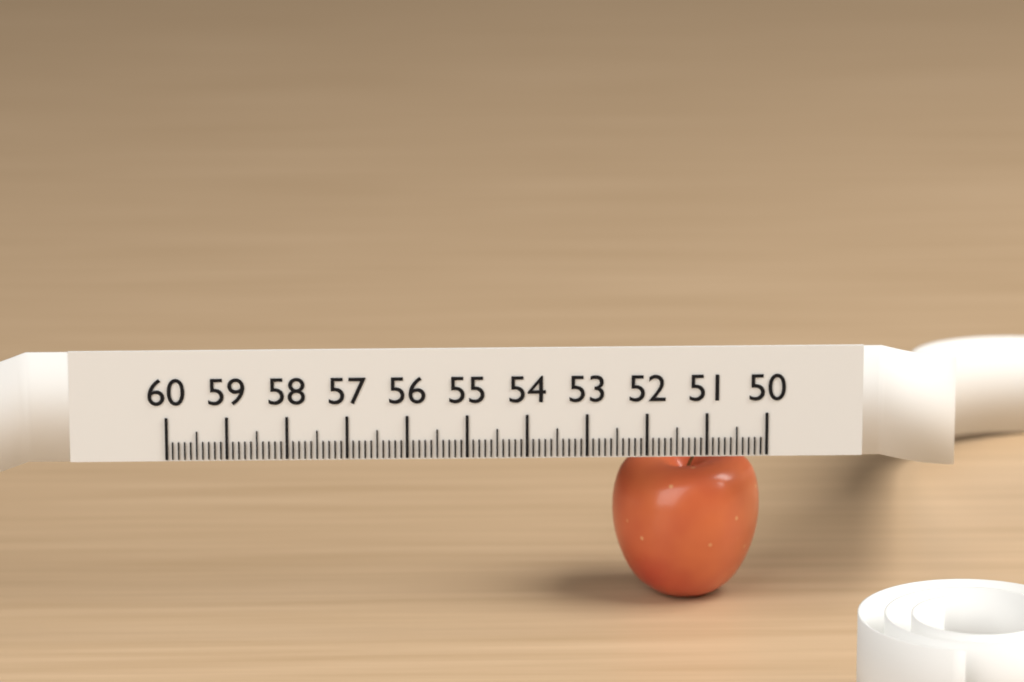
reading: 52.5 (no unit)
